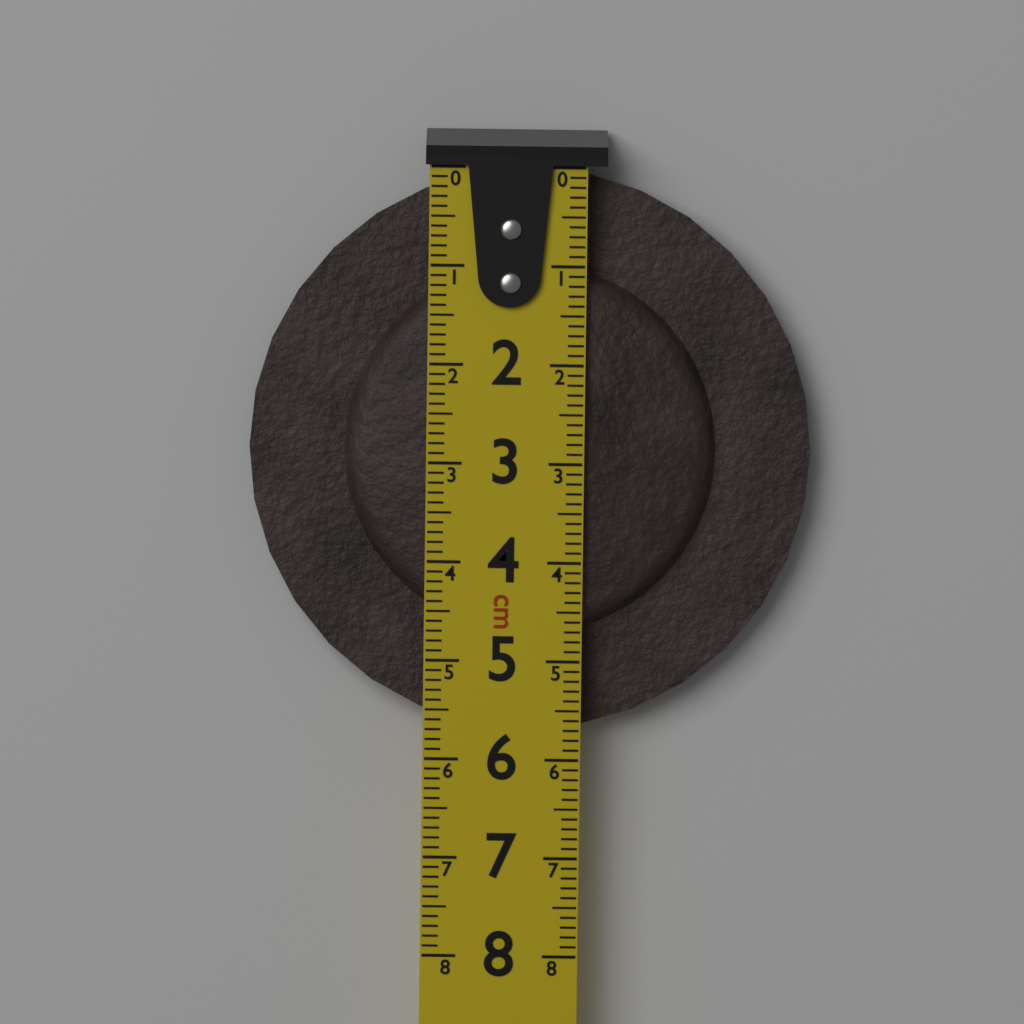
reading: 5.7 cm
